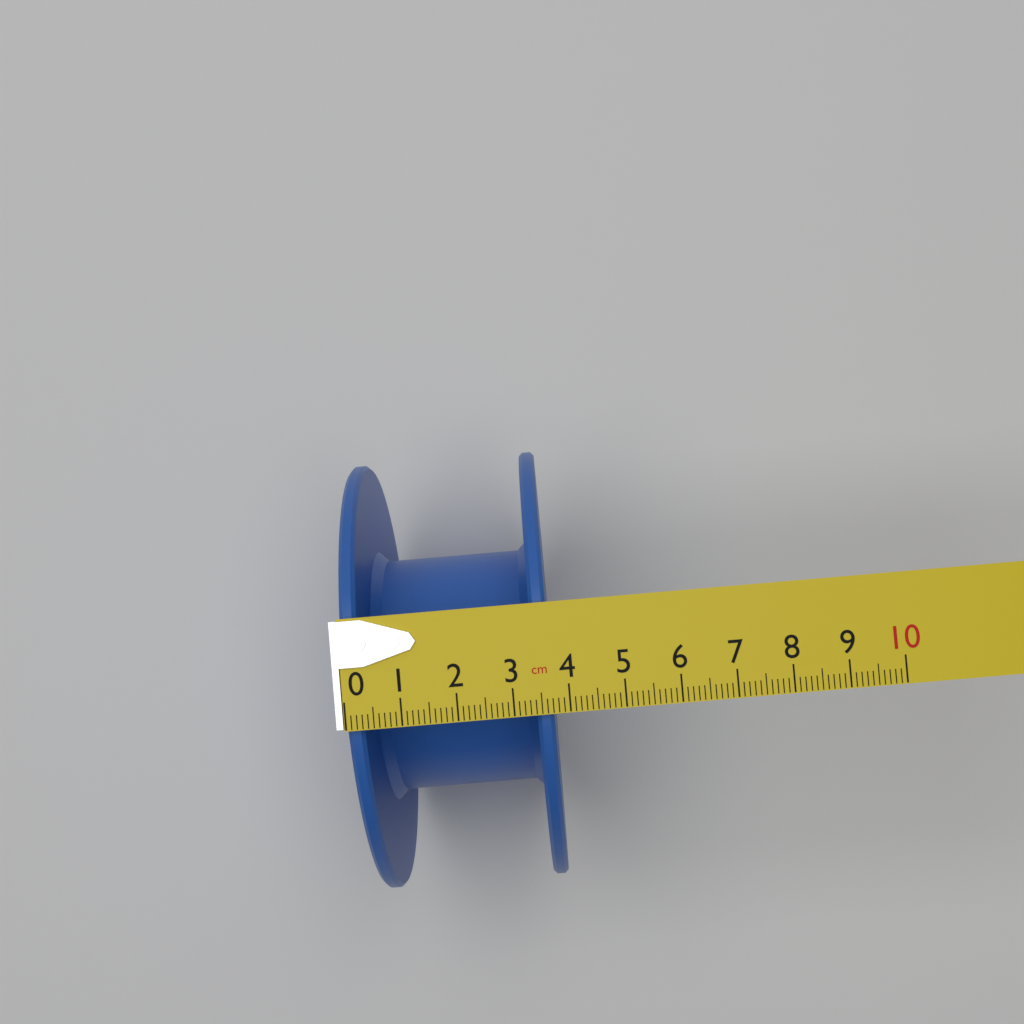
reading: 3.7 cm
